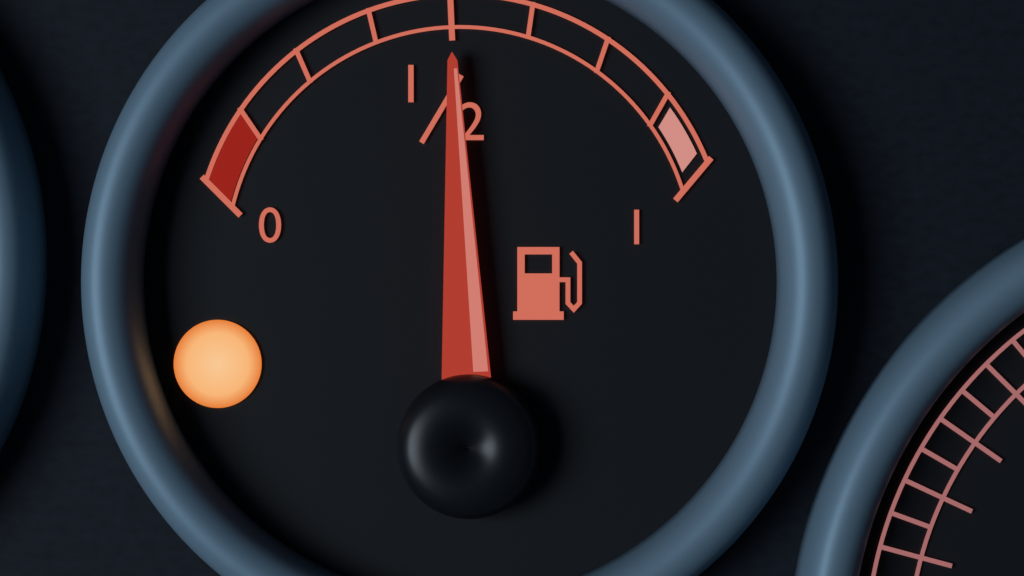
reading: 0.500 (no unit)
